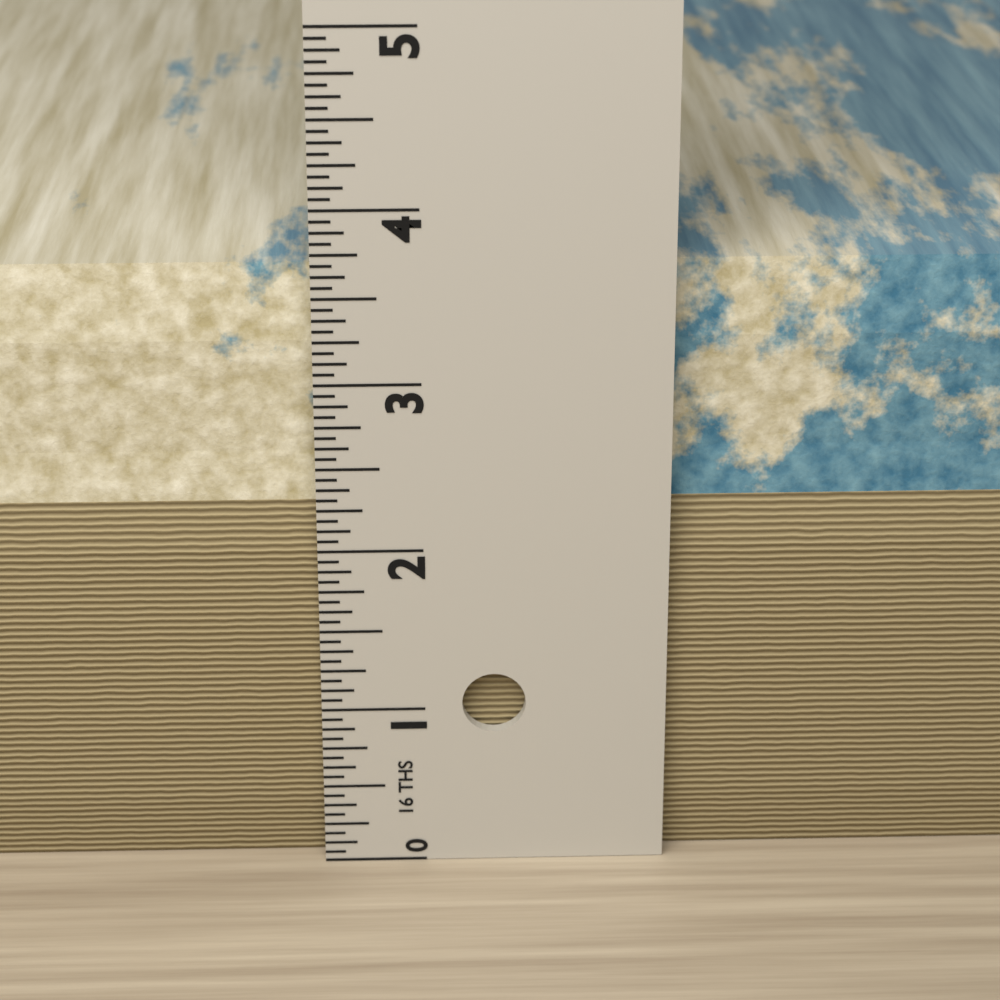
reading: 3.6250 in
